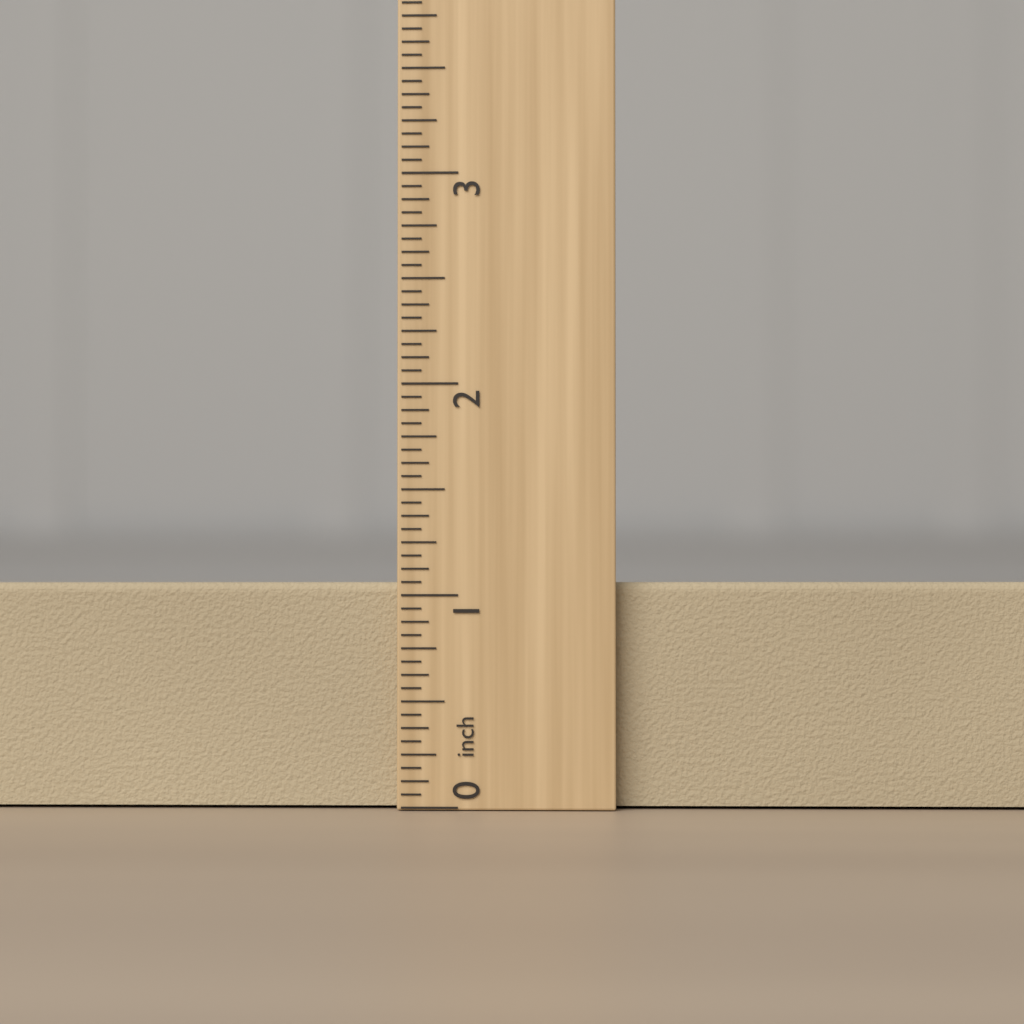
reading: 1.0625 inch
